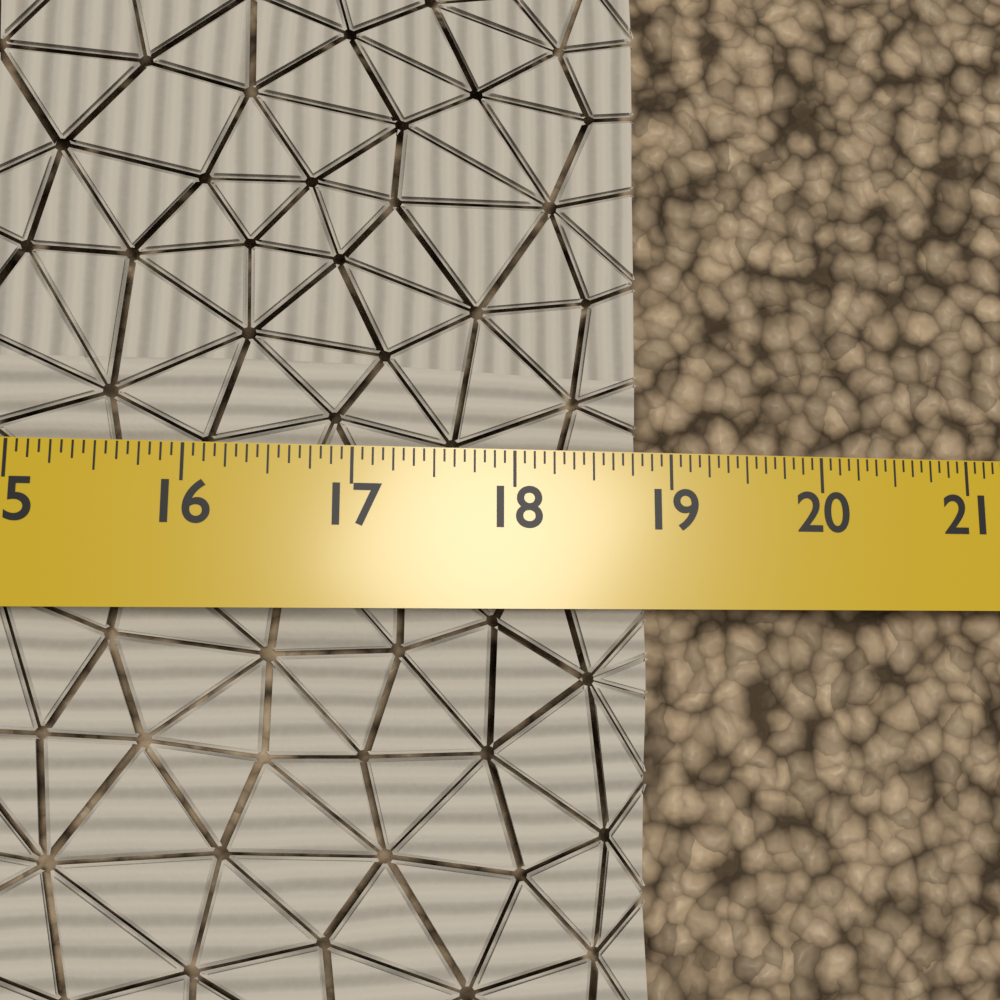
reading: 18.8750 in
